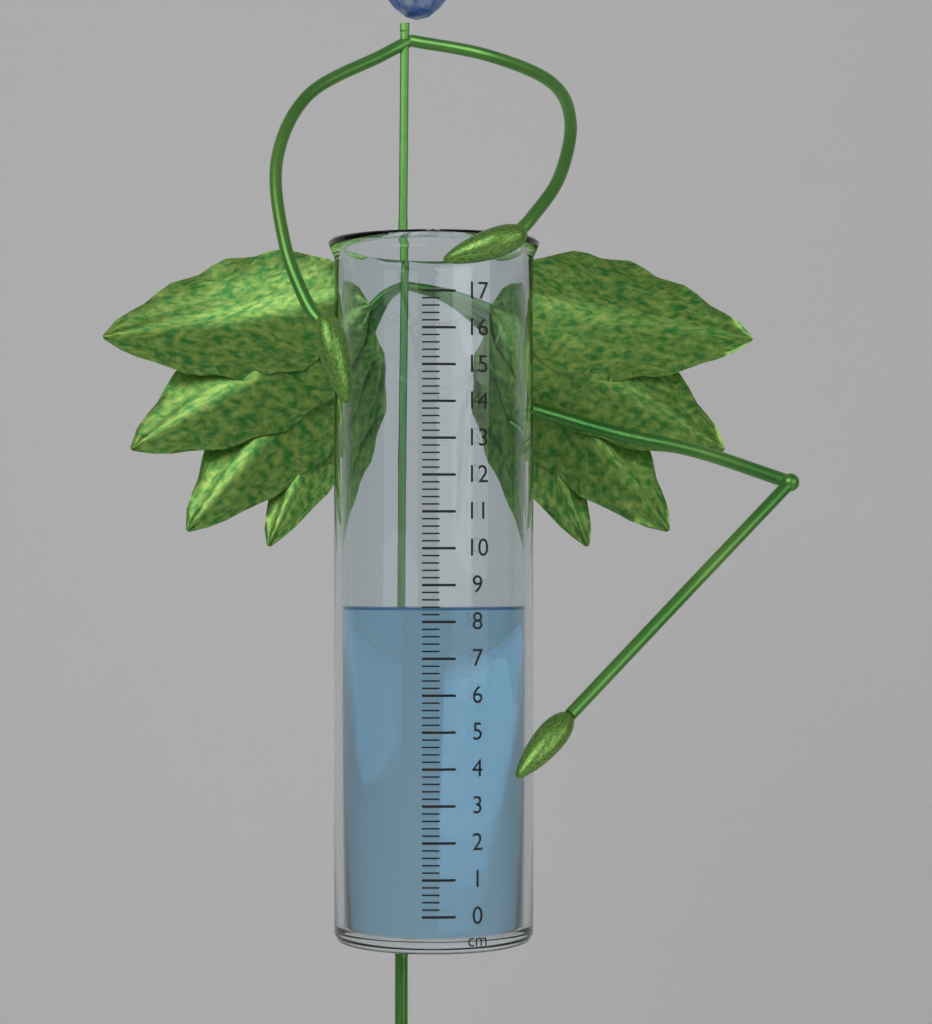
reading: 8.4 cm
